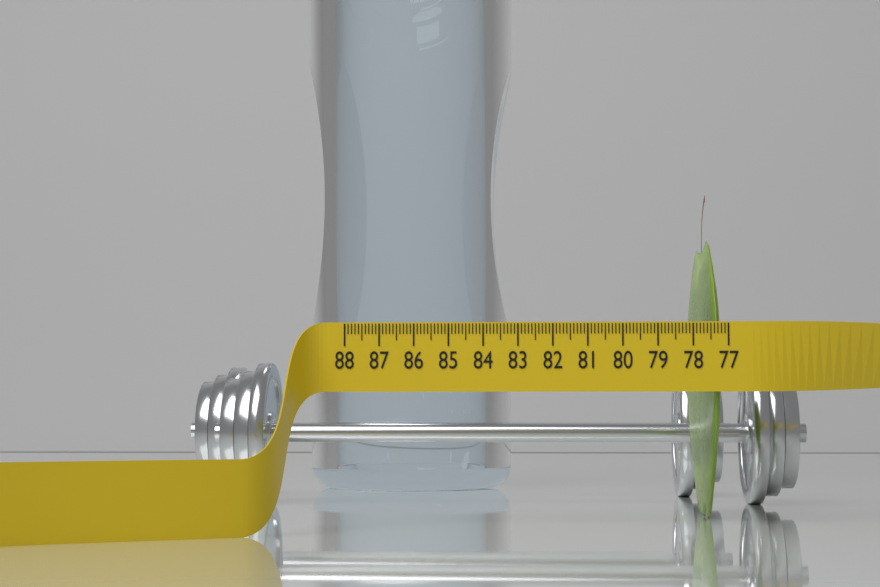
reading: 77.6 (no unit)
